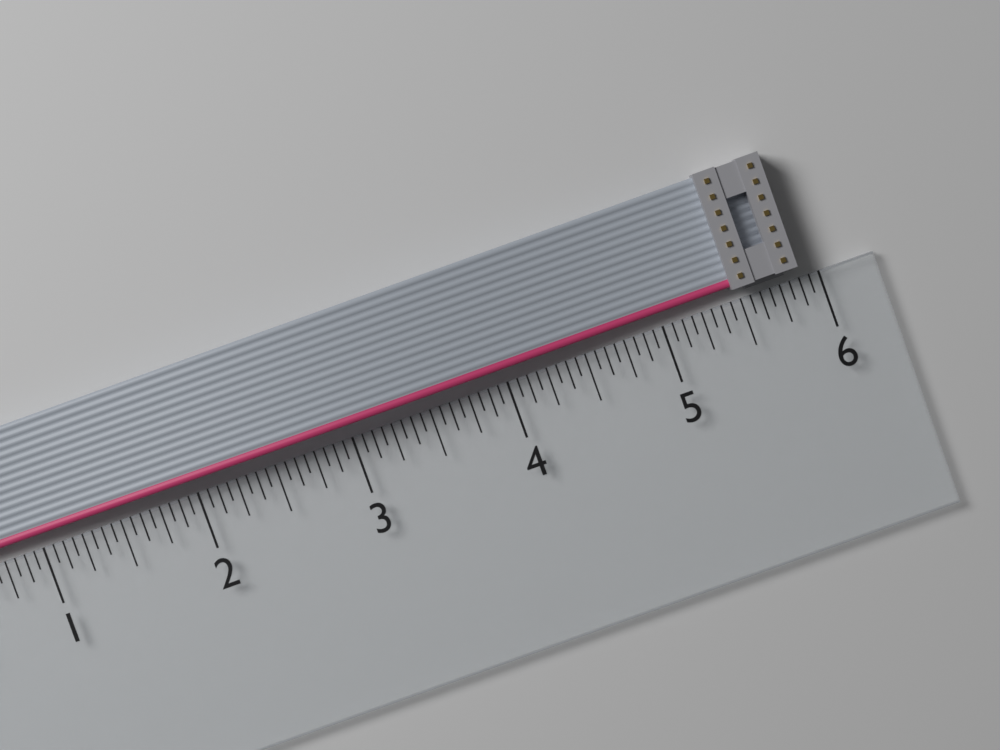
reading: 5.8750 in
